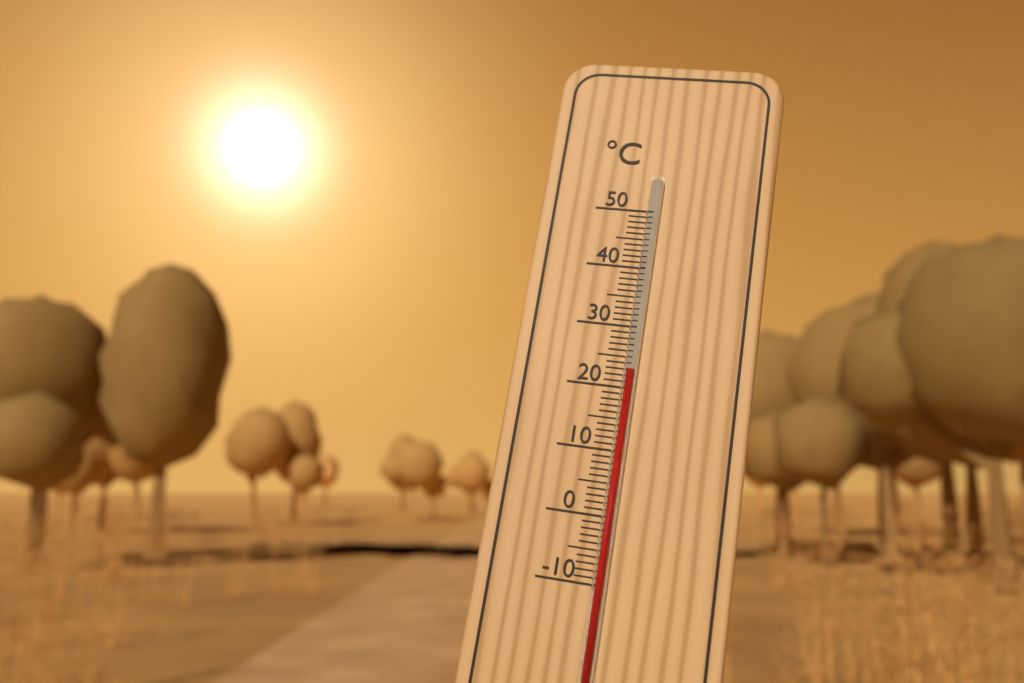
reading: 23 °C
